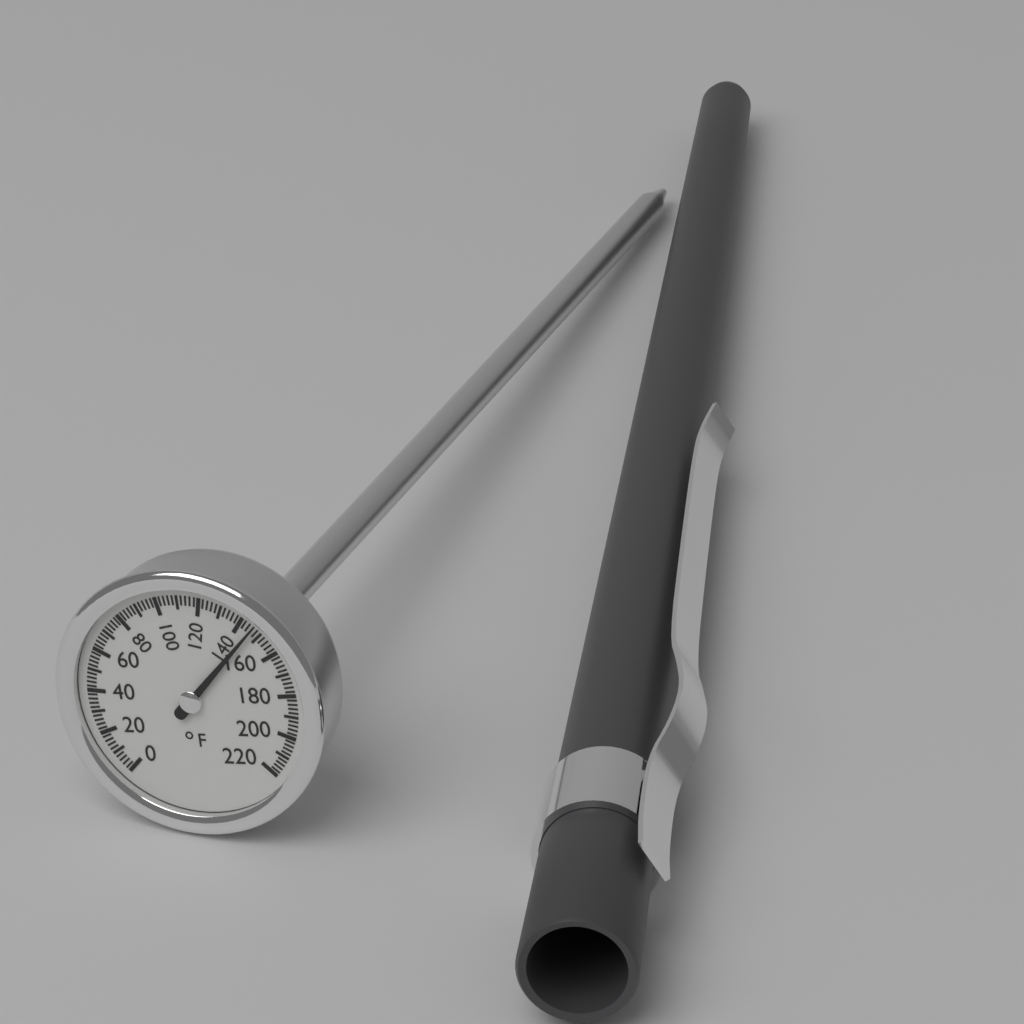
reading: 146 °F
